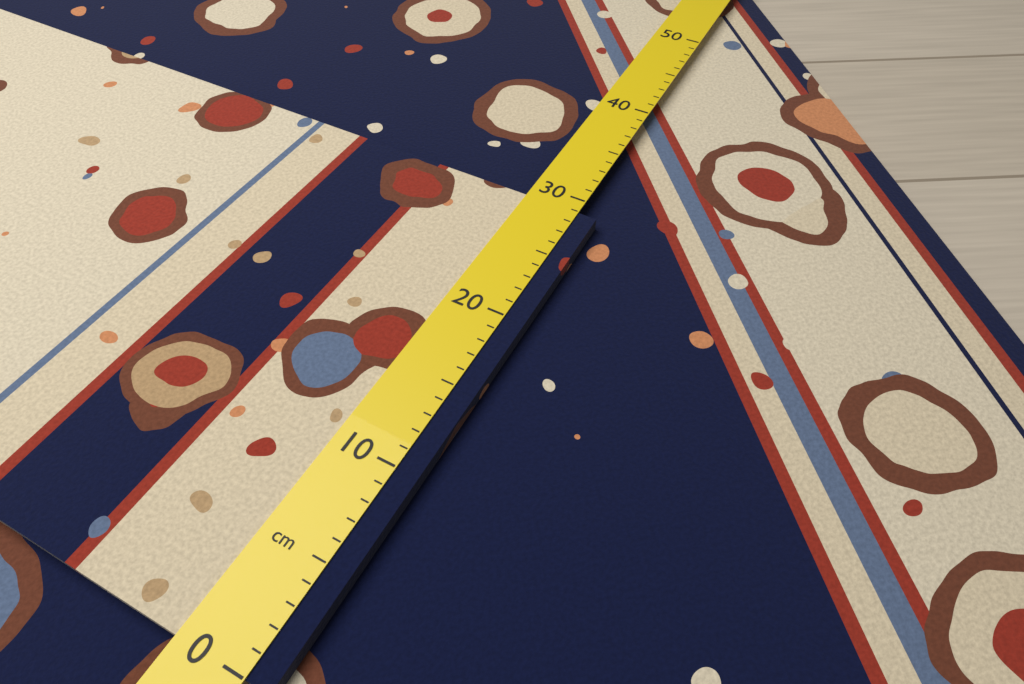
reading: 29 cm
